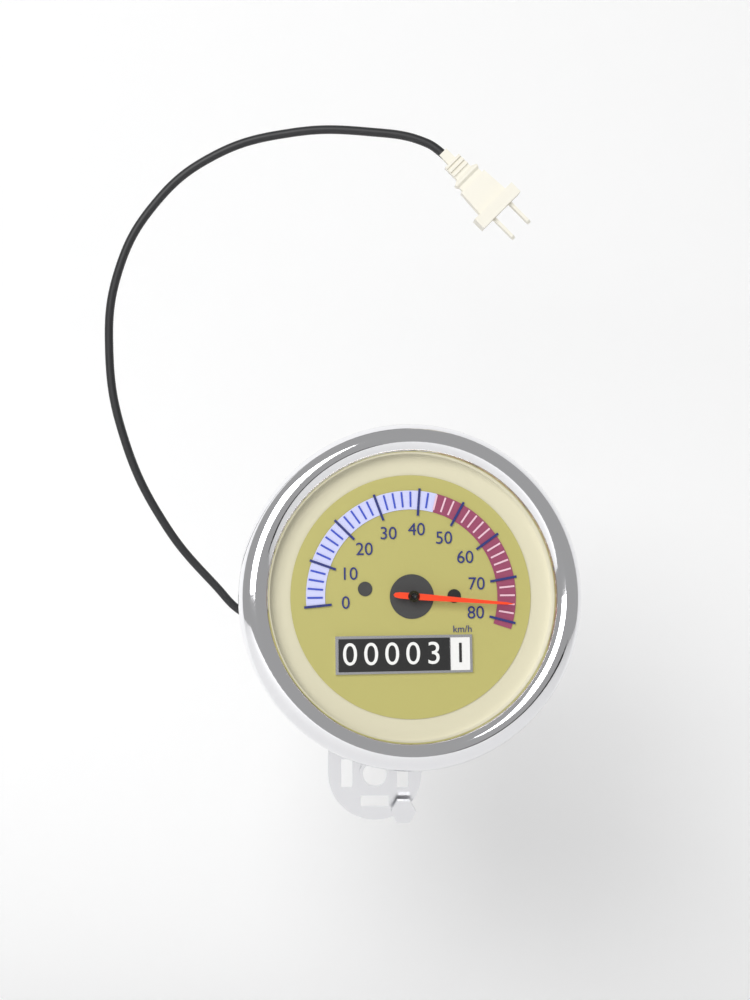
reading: 76 km/h
